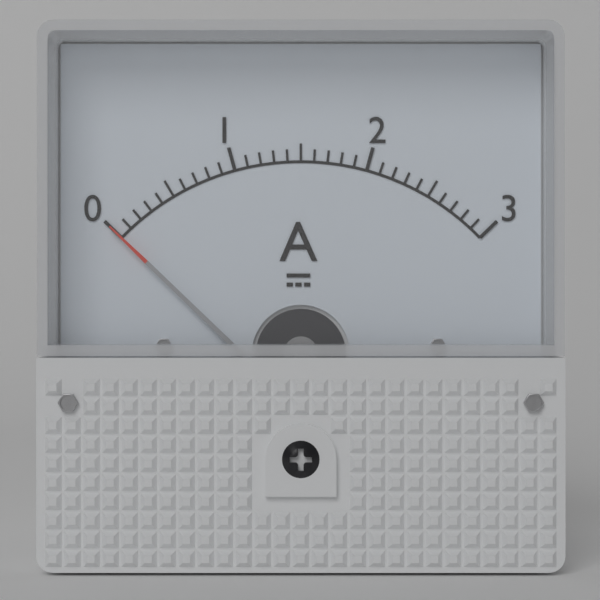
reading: 0.0 A
